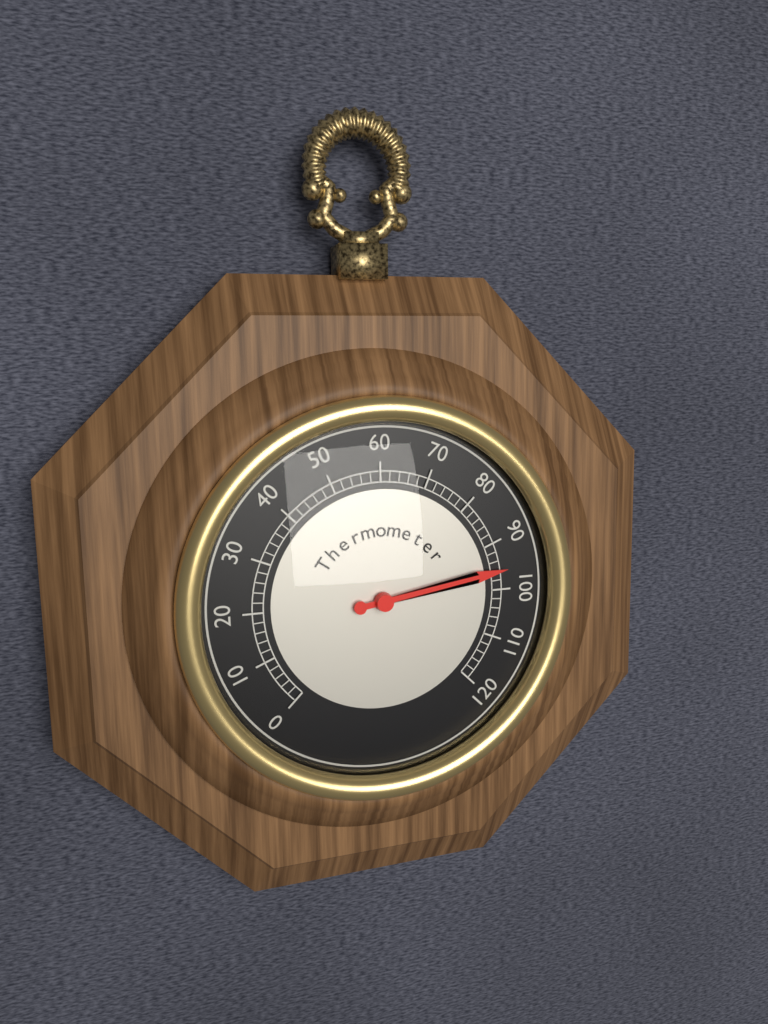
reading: 96 (no unit)
